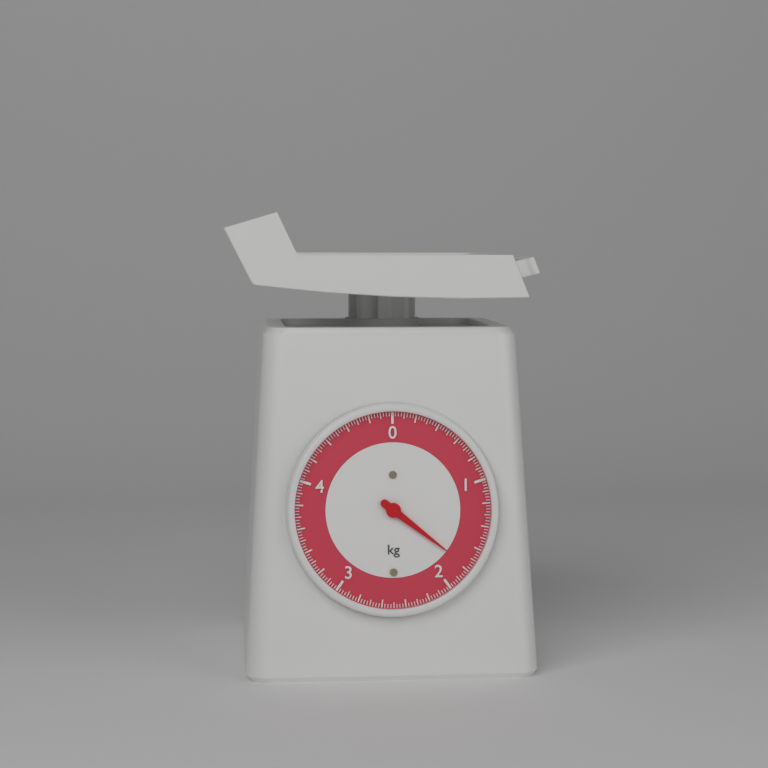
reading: 1.775 kg
